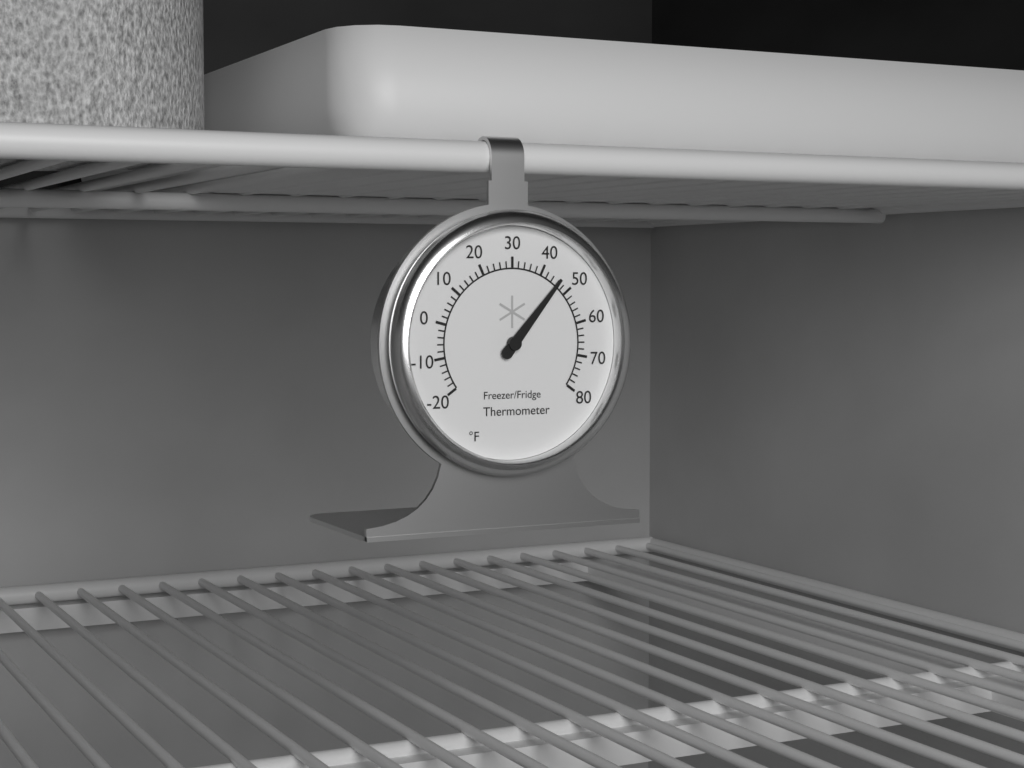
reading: 46 °F
